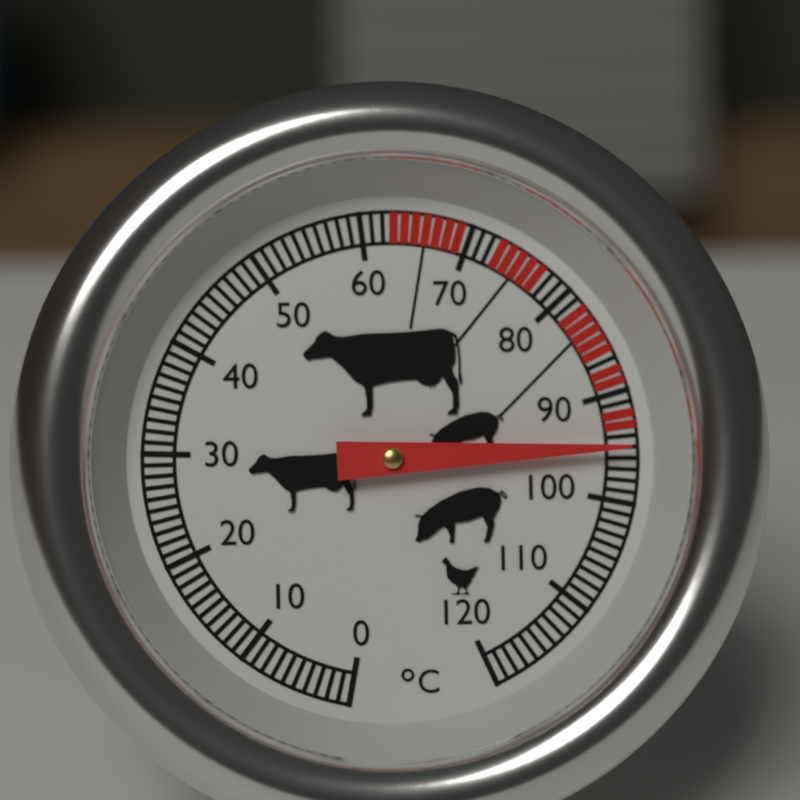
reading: 95 °C
